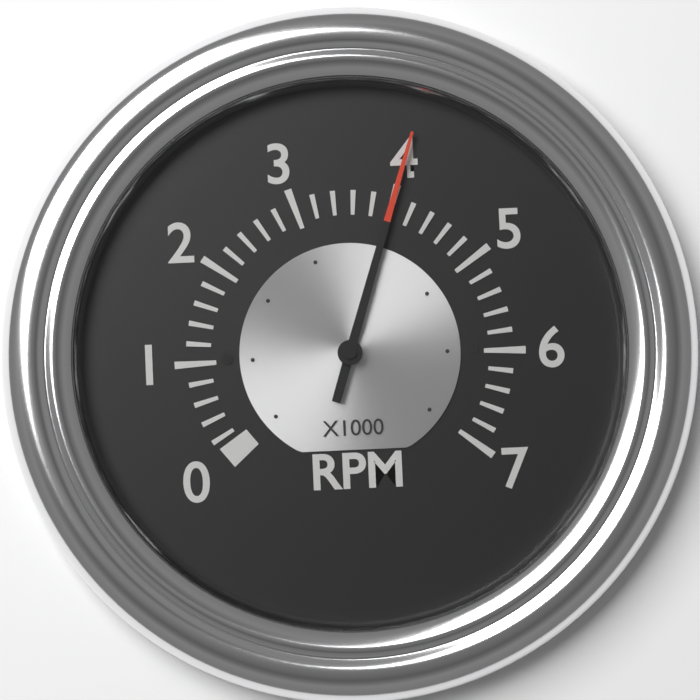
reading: 4.0 x1000 RPM
